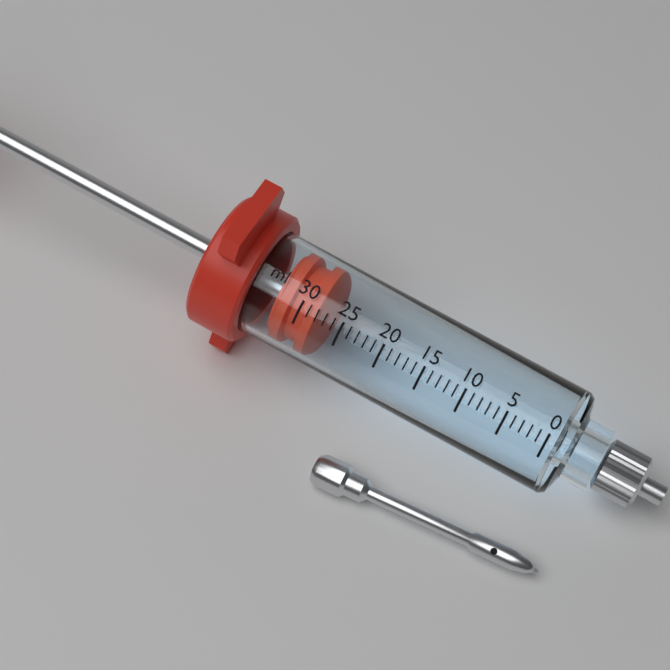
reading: 28 ml
